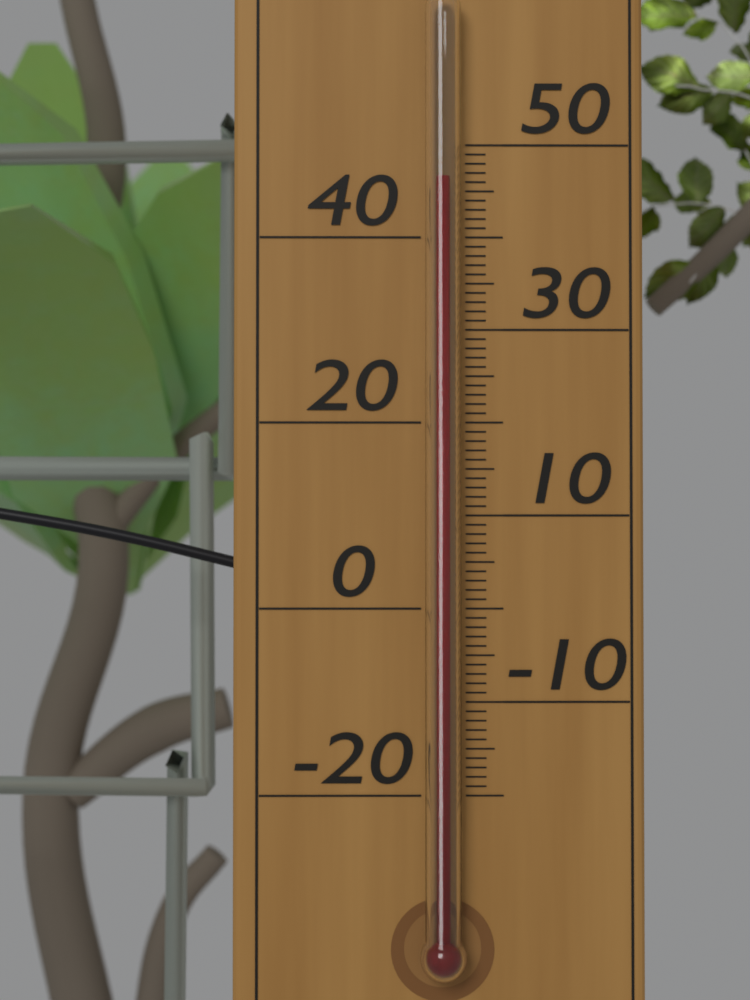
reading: 46 °C
